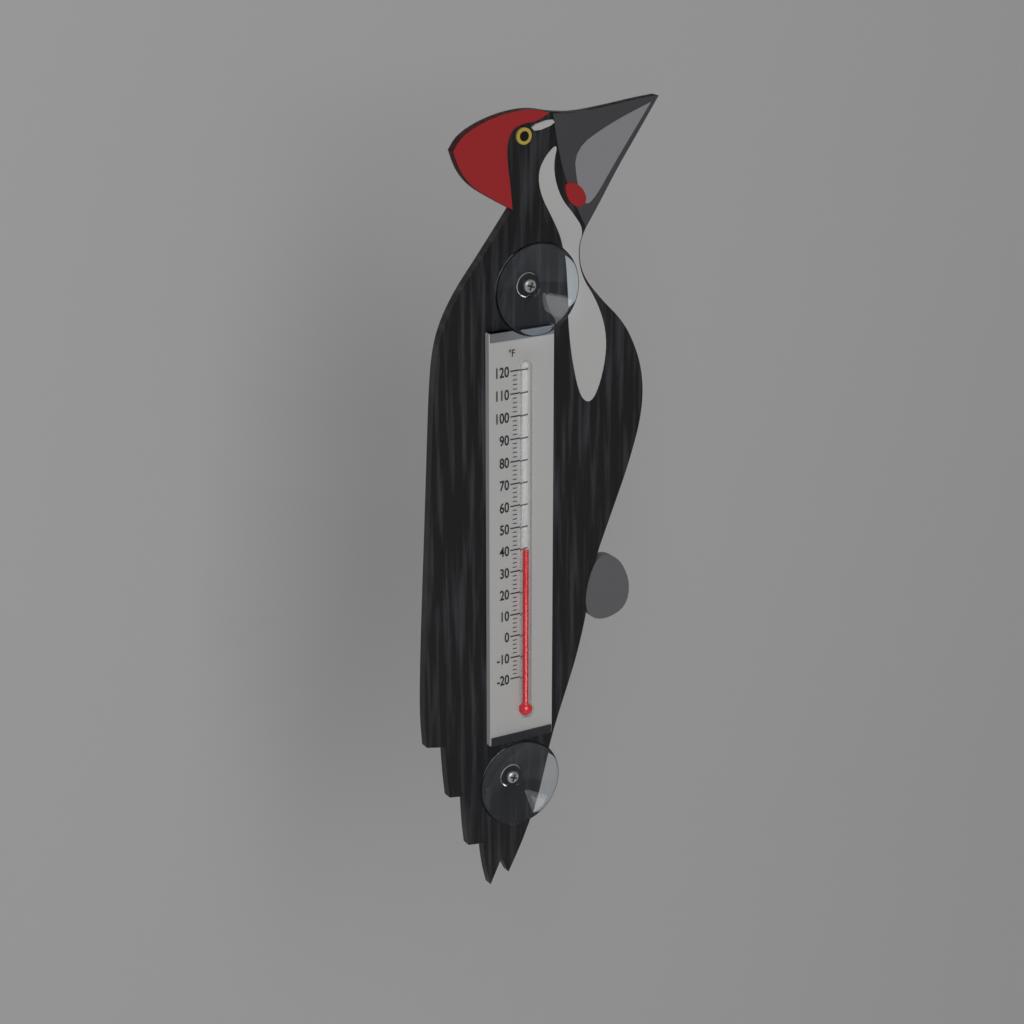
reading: 40 °F
